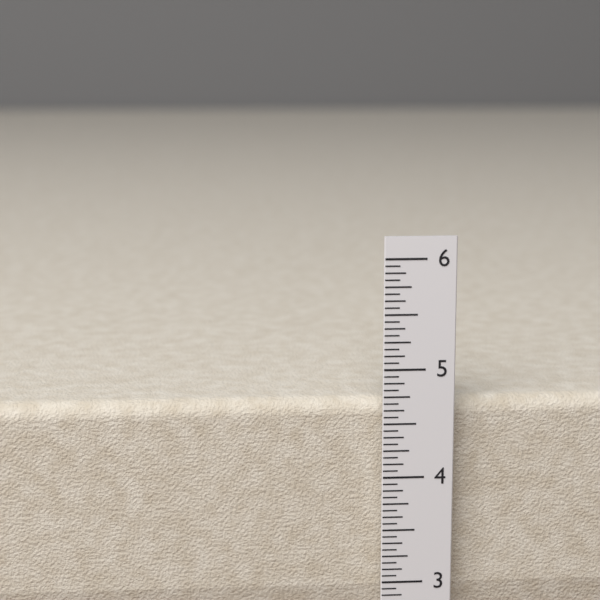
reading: 4.6875 in
